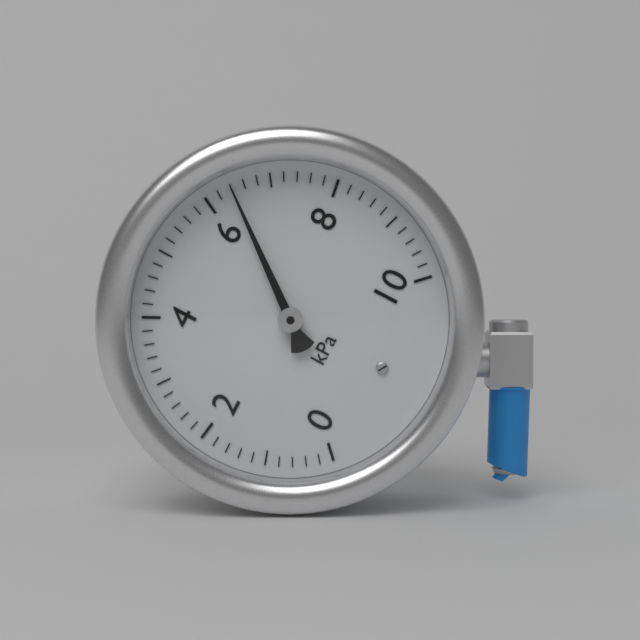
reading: 6.4 kPa
